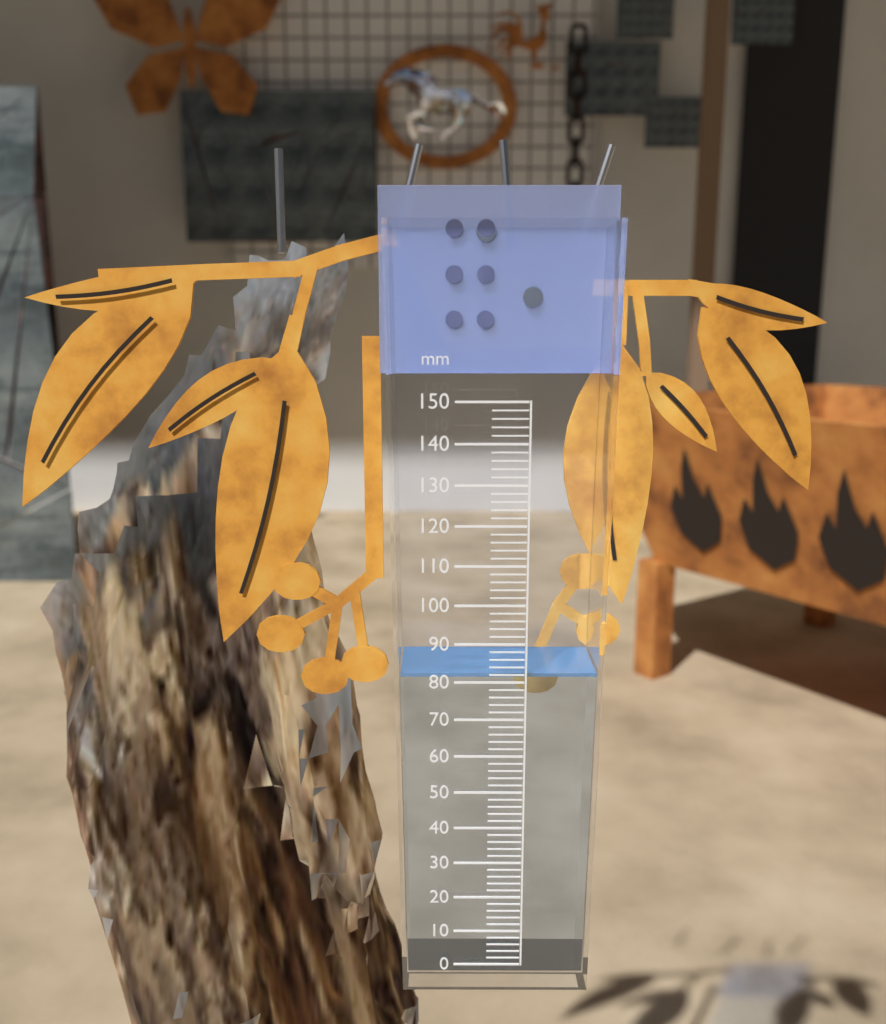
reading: 82 mm
